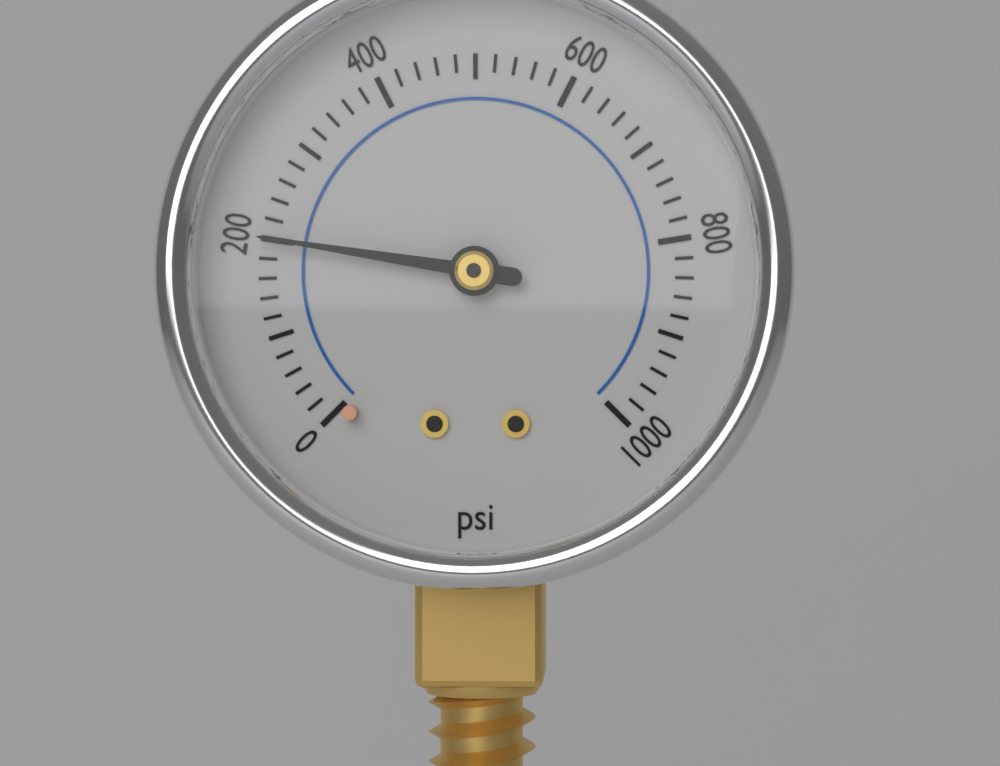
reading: 200 psi
